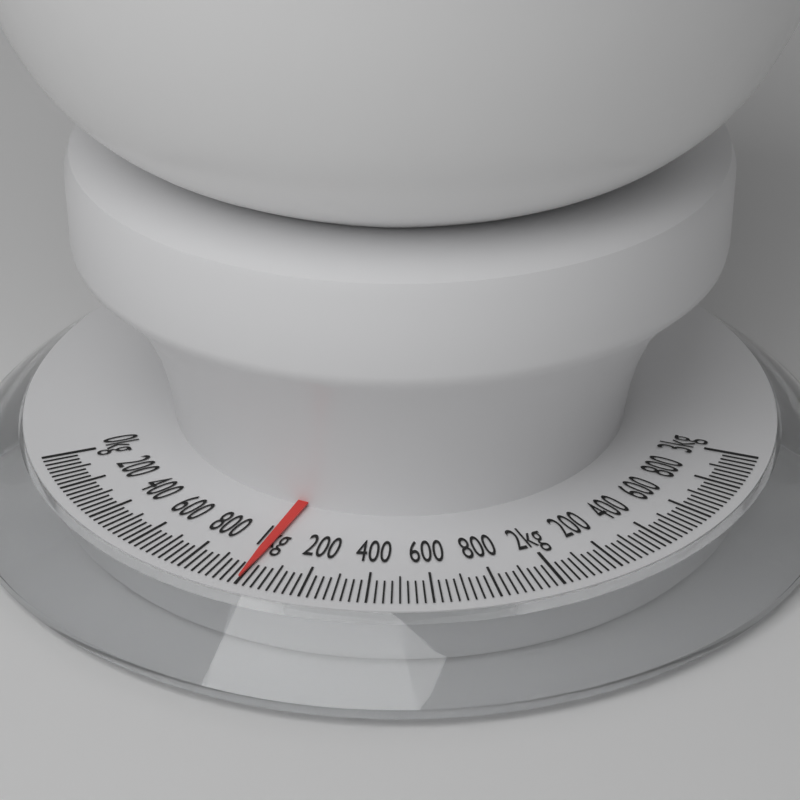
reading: 1.000 kg
